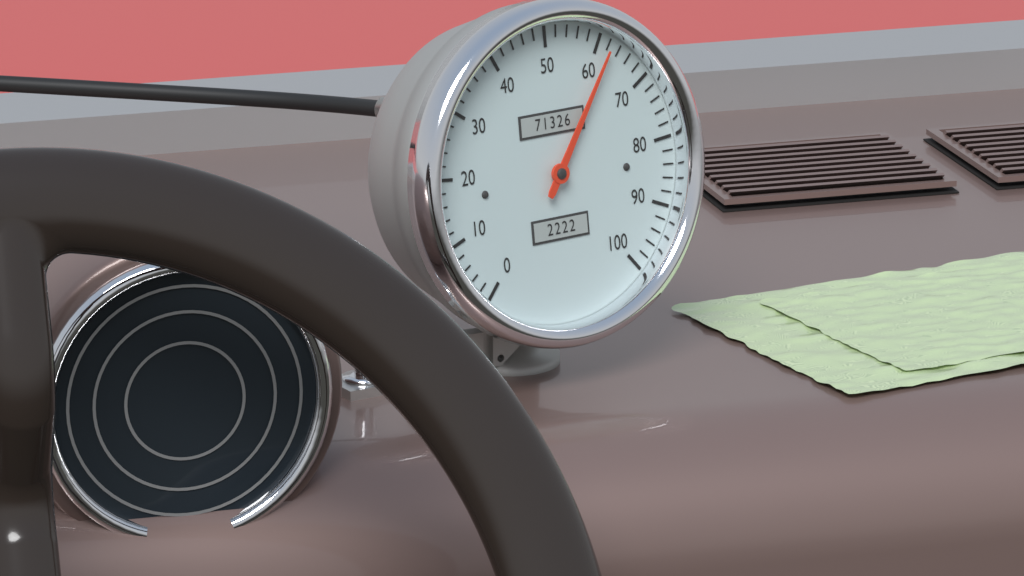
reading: 62 (no unit)
